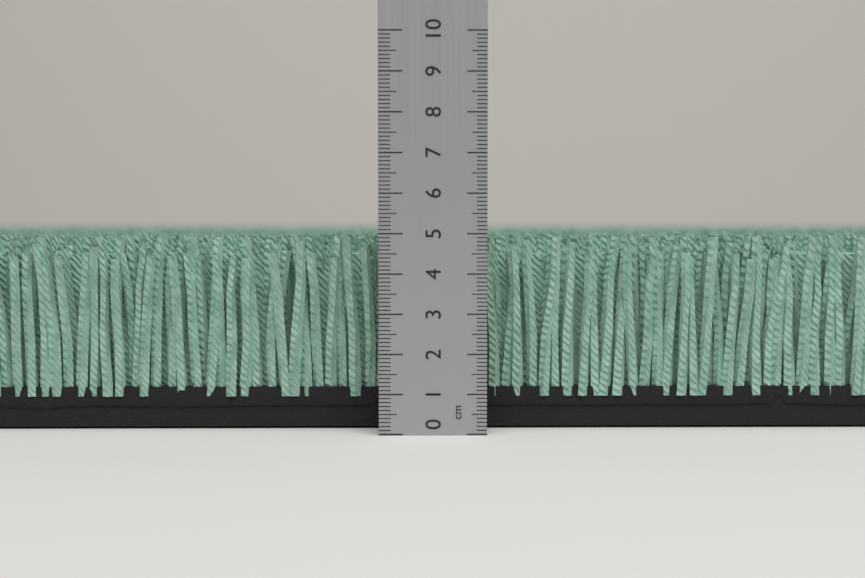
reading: 4.9 cm
